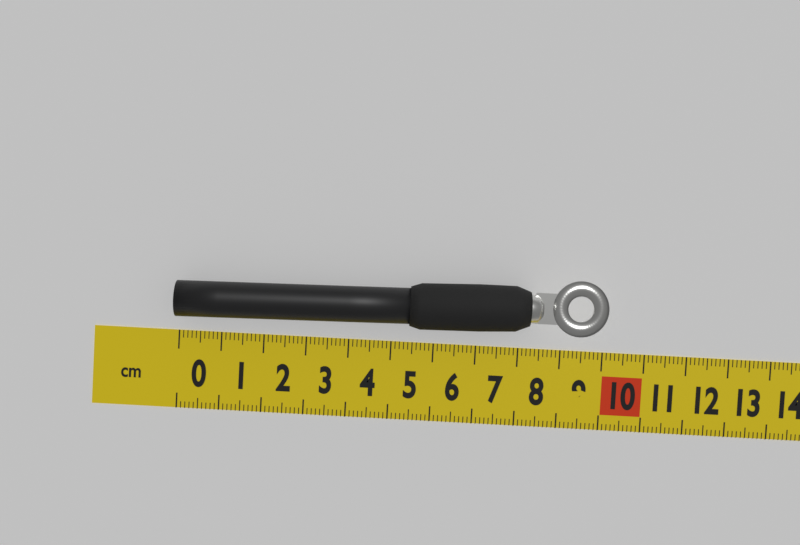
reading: 10.0 cm
